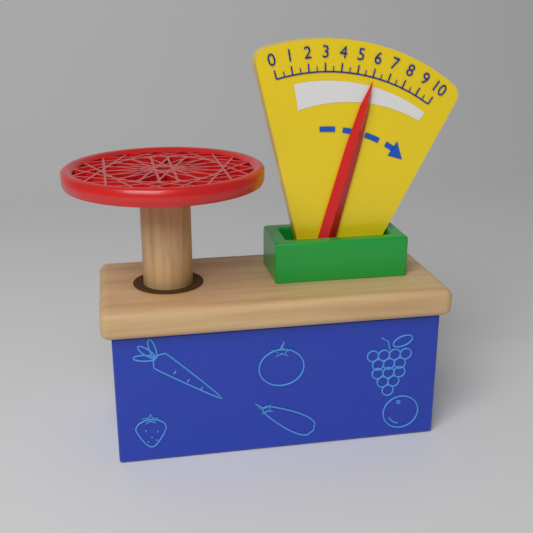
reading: 6.0 (no unit)
